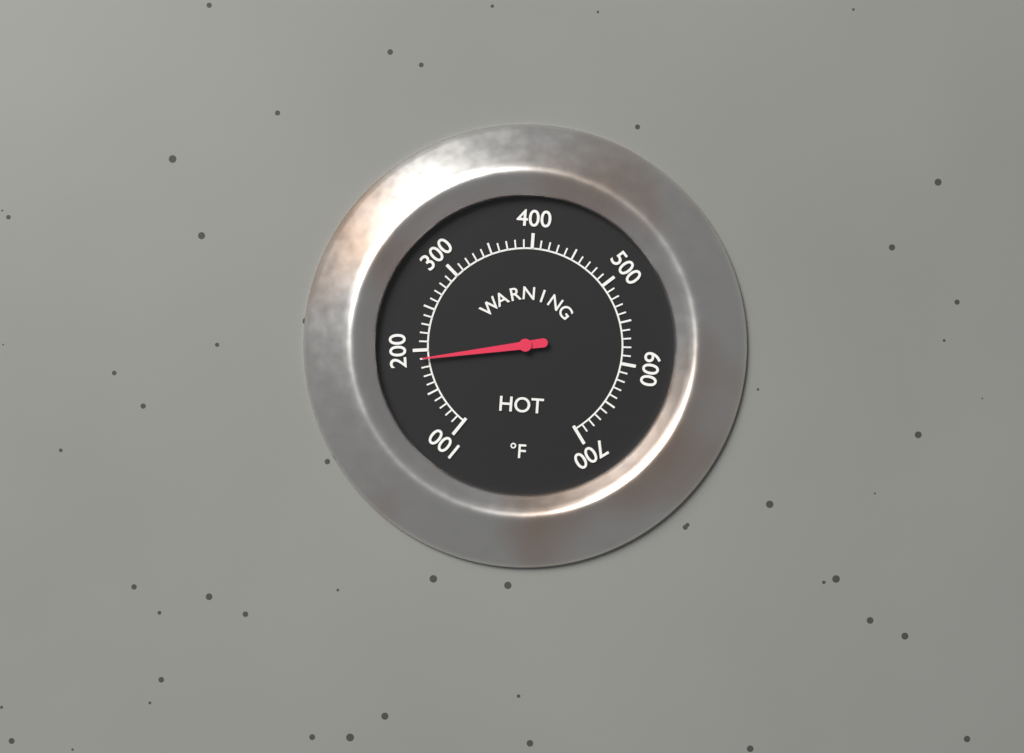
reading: 190 °F
